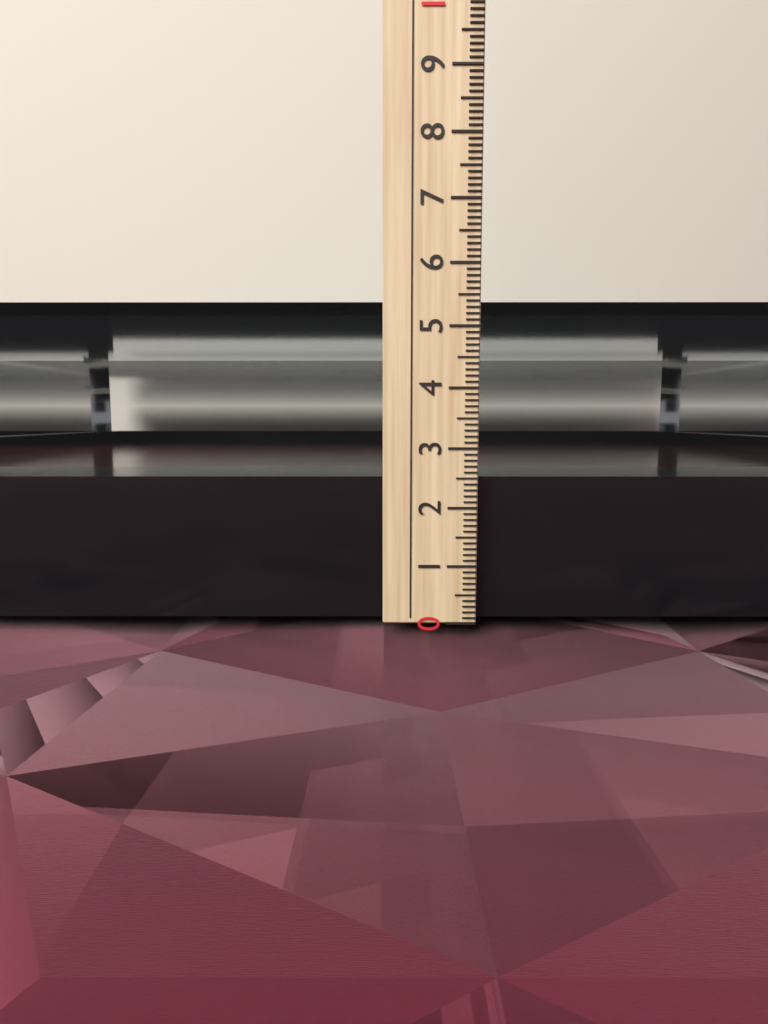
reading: 5.5 cm
